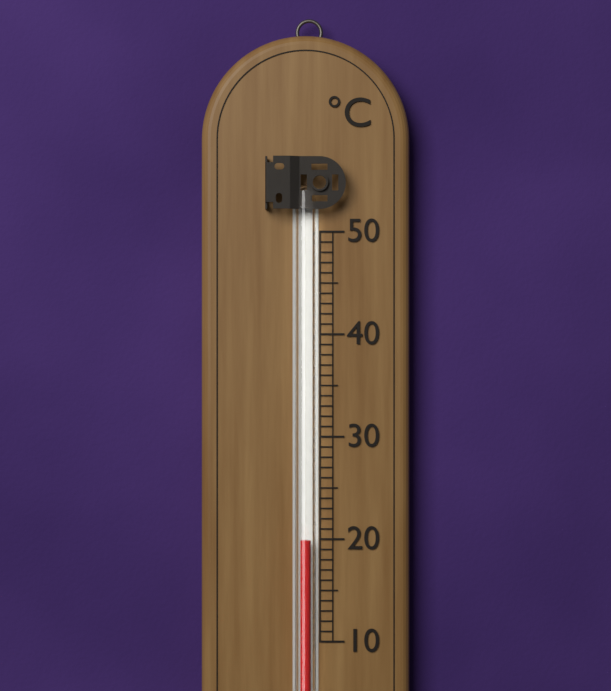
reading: 20 °C
